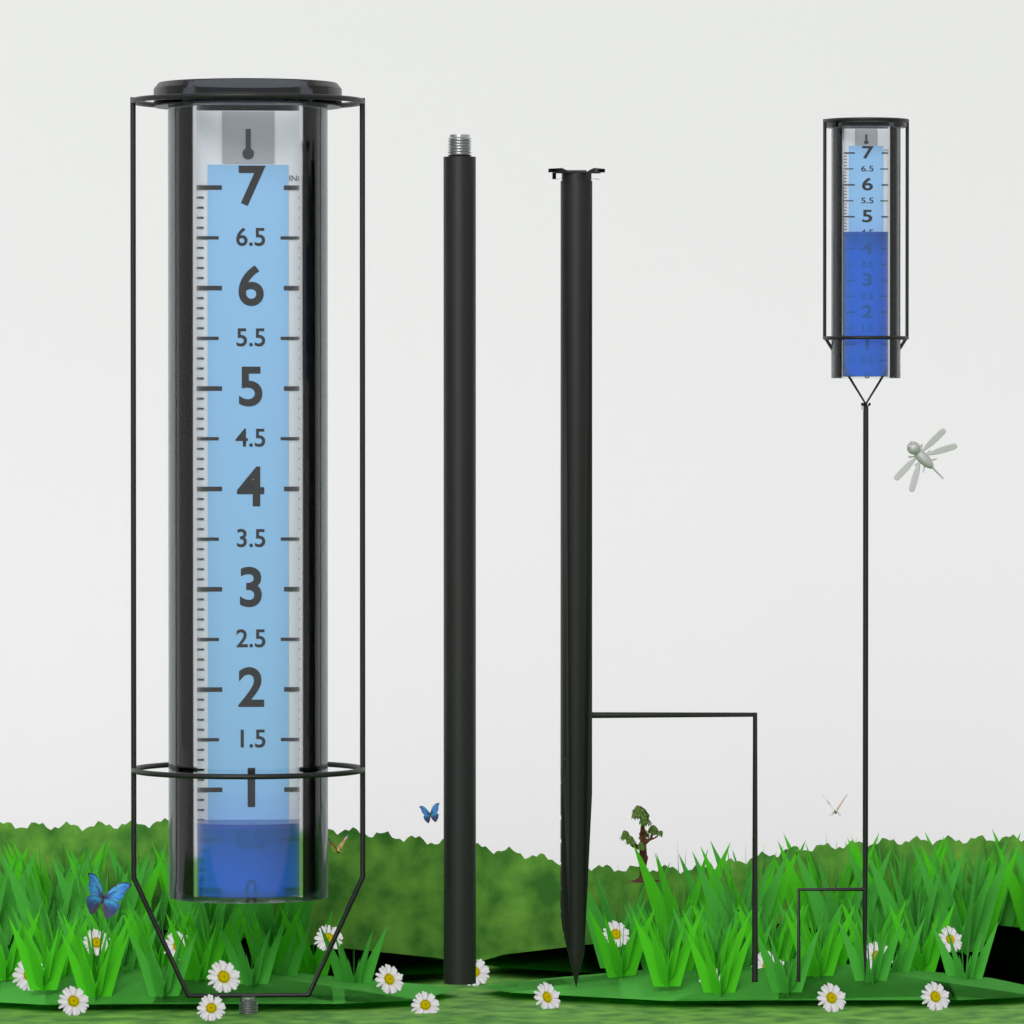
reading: 0.7 in
